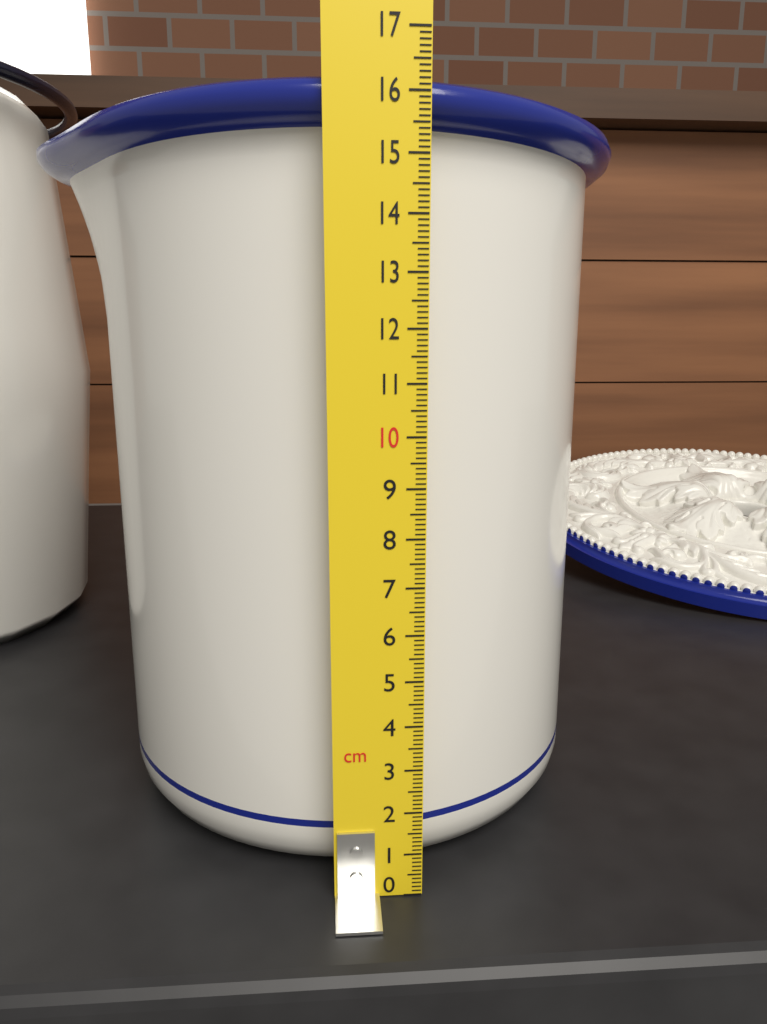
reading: 16.3 cm
